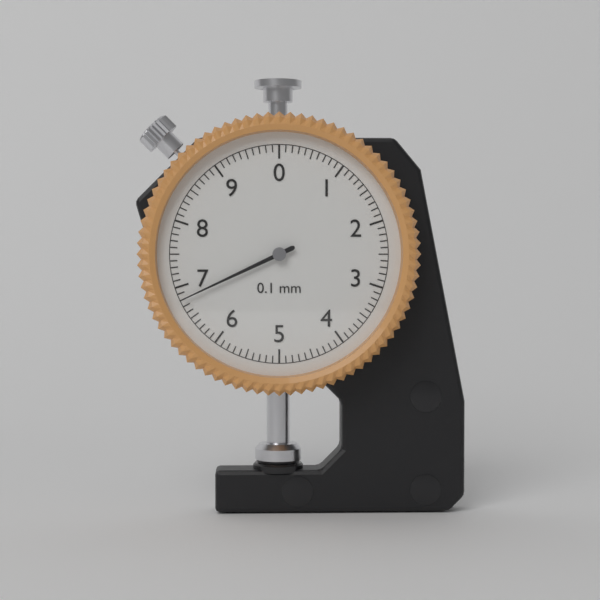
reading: 6.8 mm
